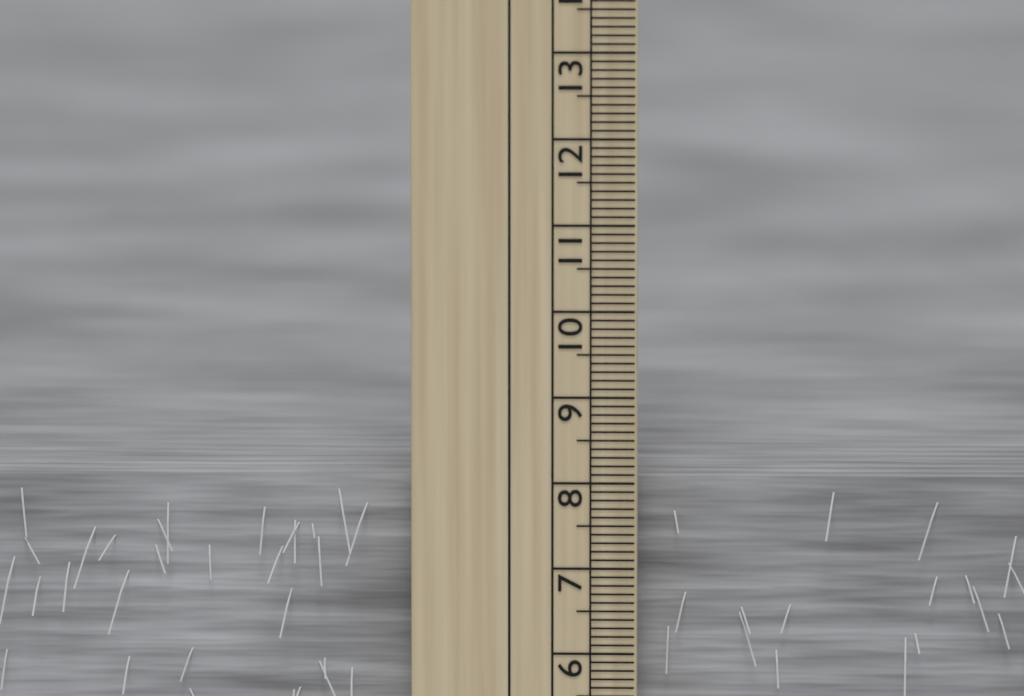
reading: 8.0 cm
